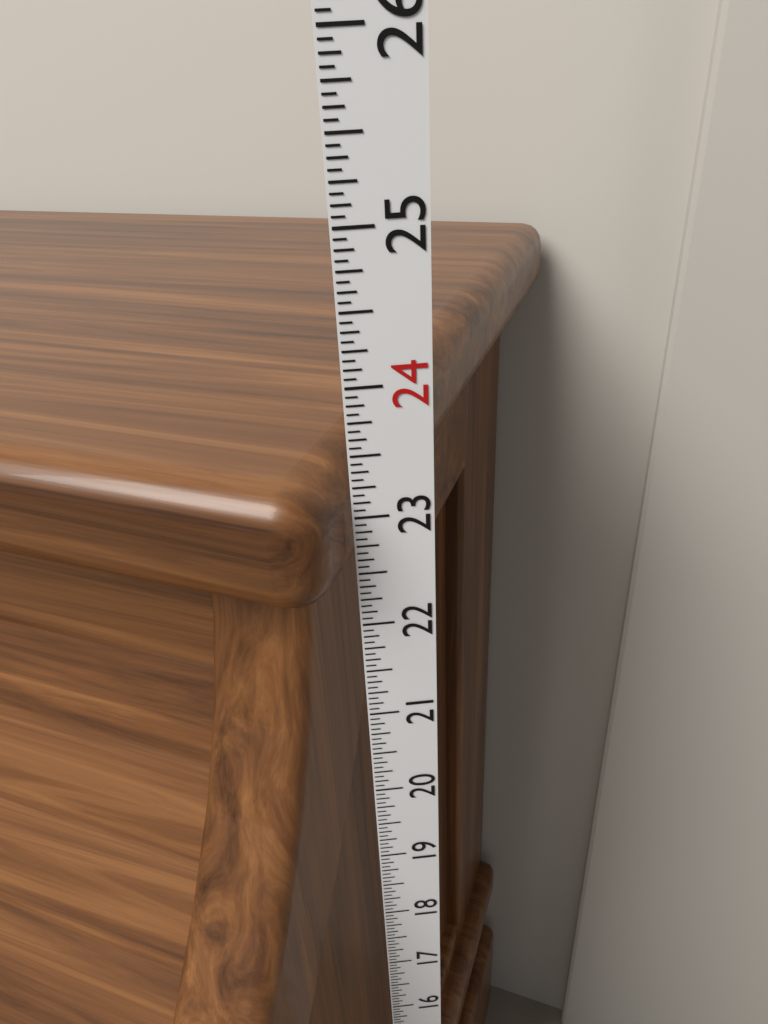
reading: 23.4375 in
